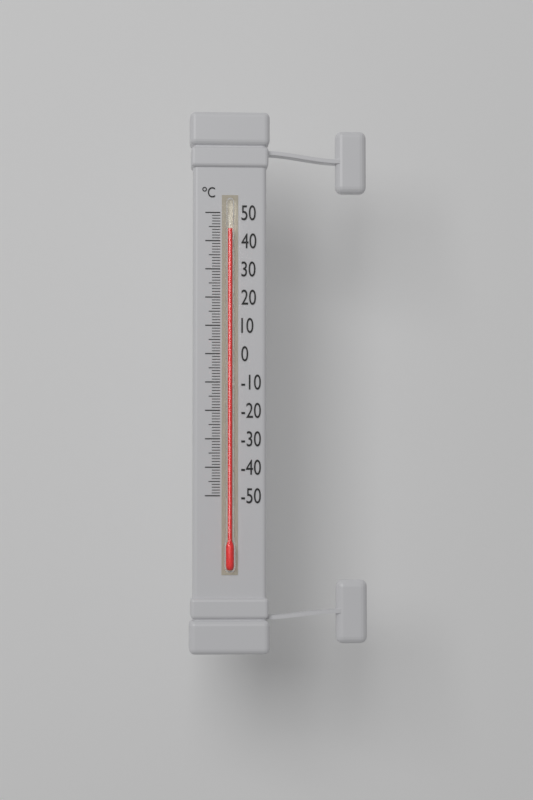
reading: 44 °C
